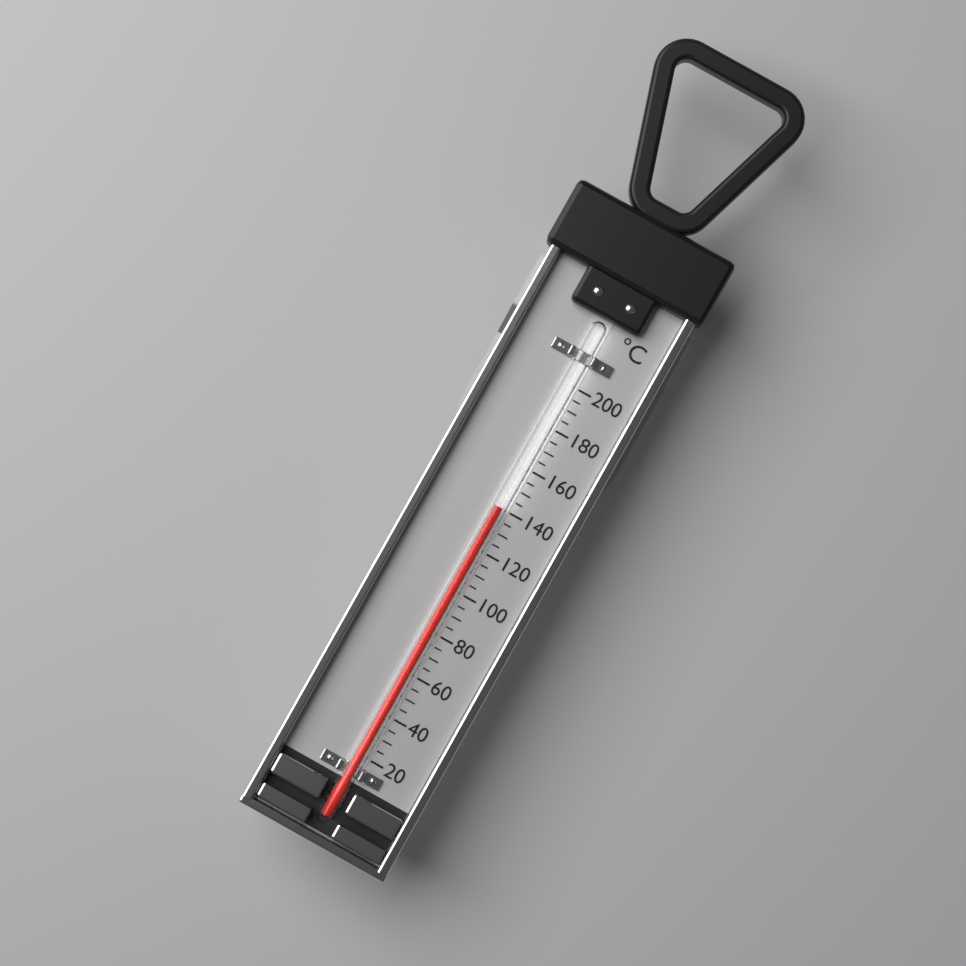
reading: 140 °C
